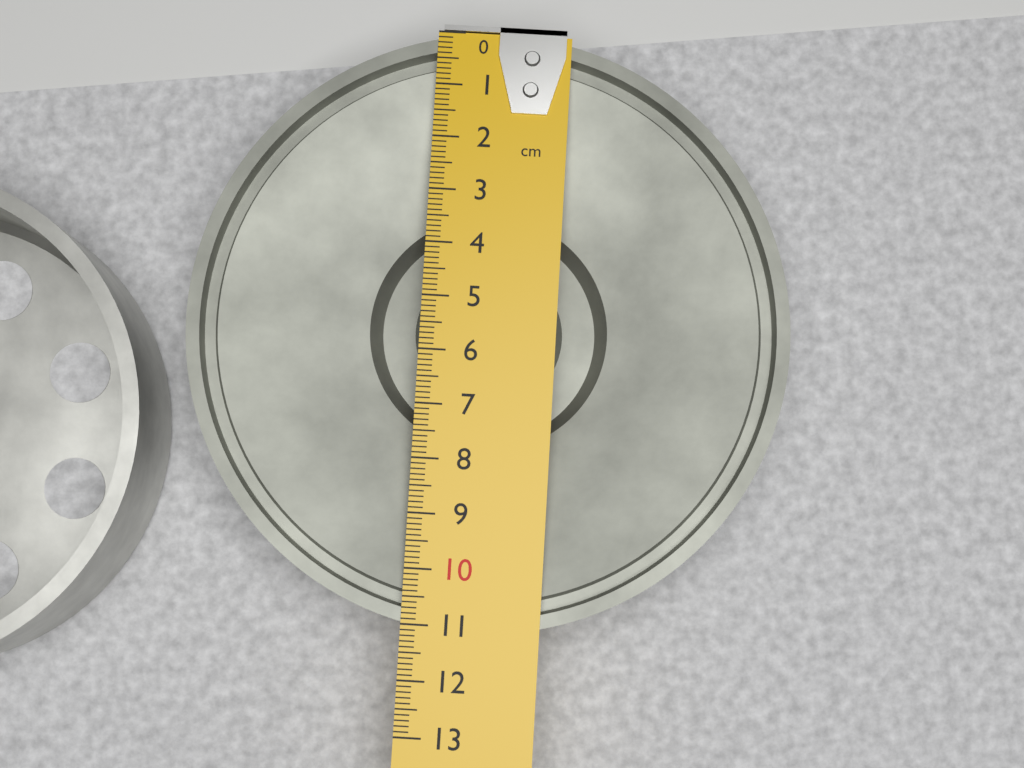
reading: 11.1 cm
